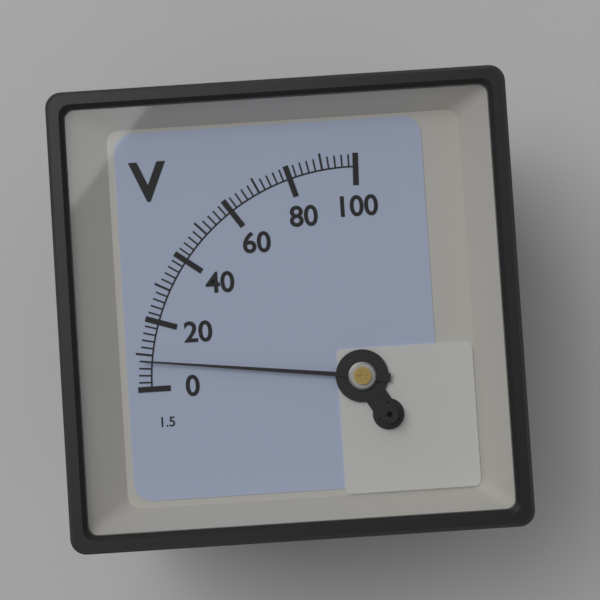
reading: 8 V
